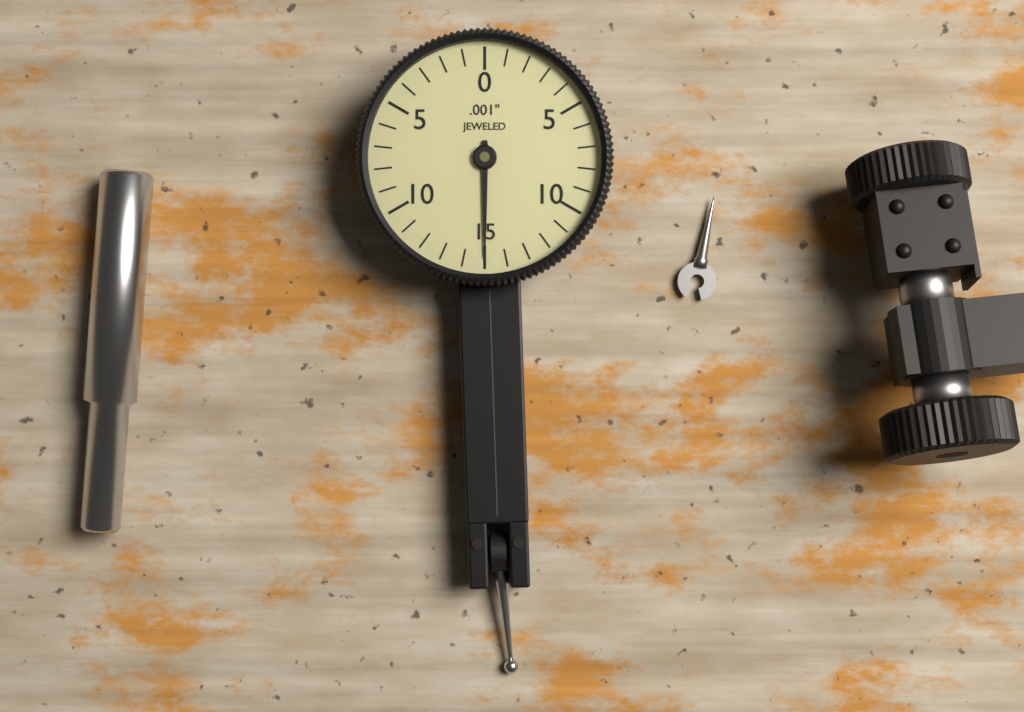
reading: 0.015 in
